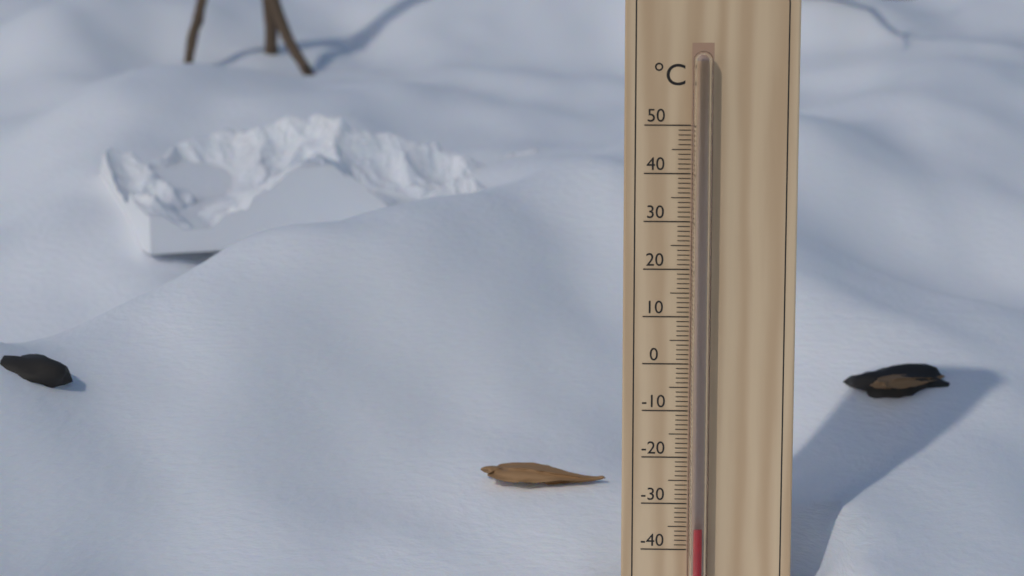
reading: -35 °C
